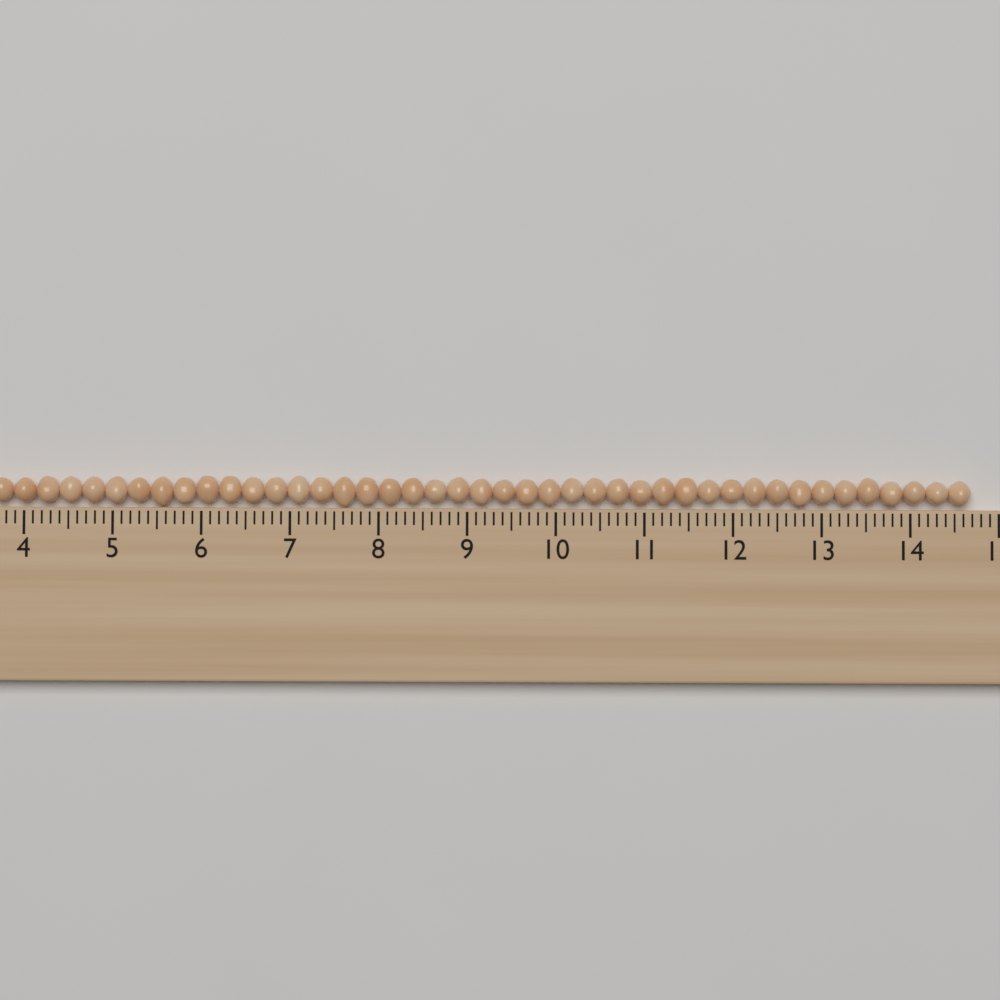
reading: 14.7 (no unit)
